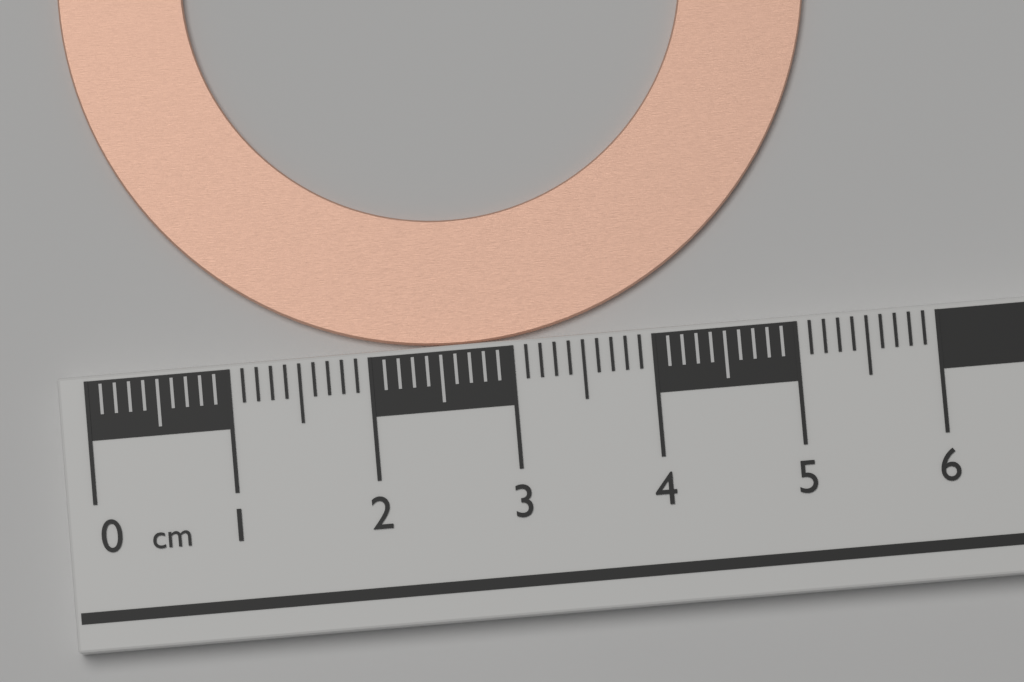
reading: 5.3 cm
